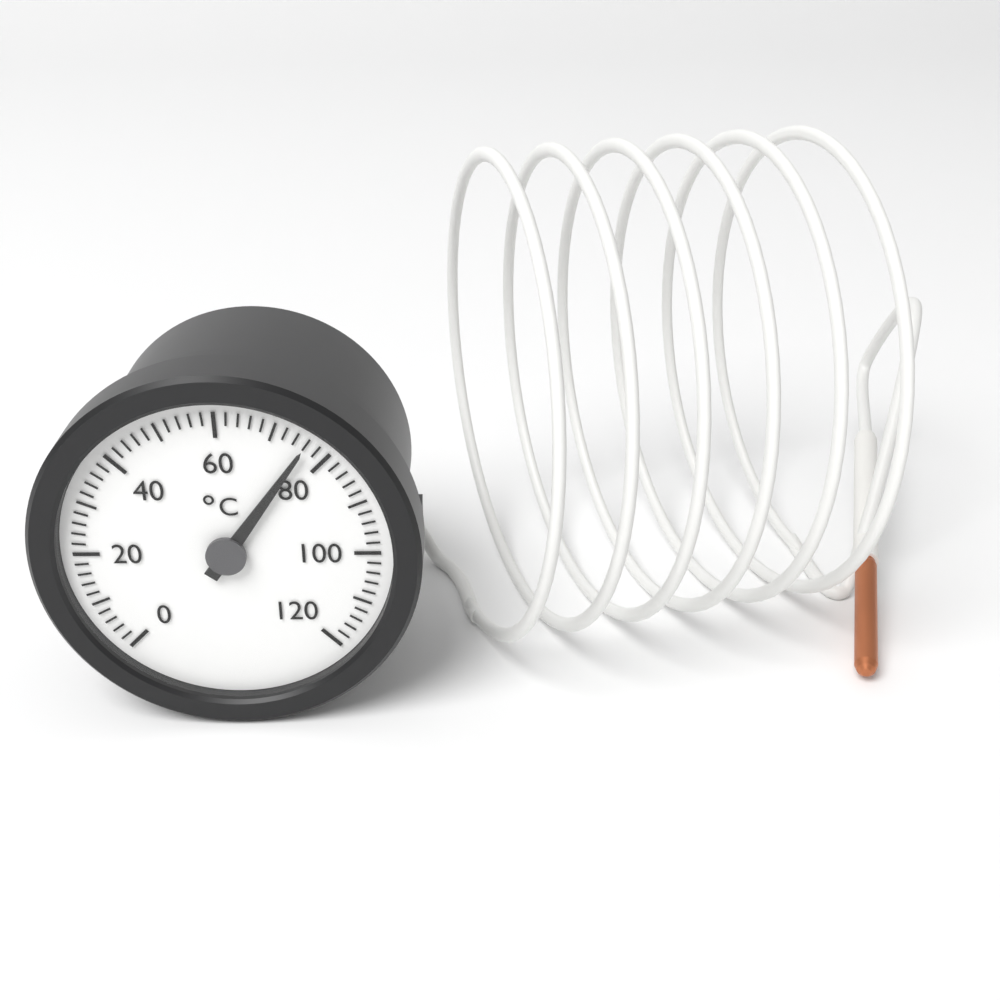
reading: 76 °C
